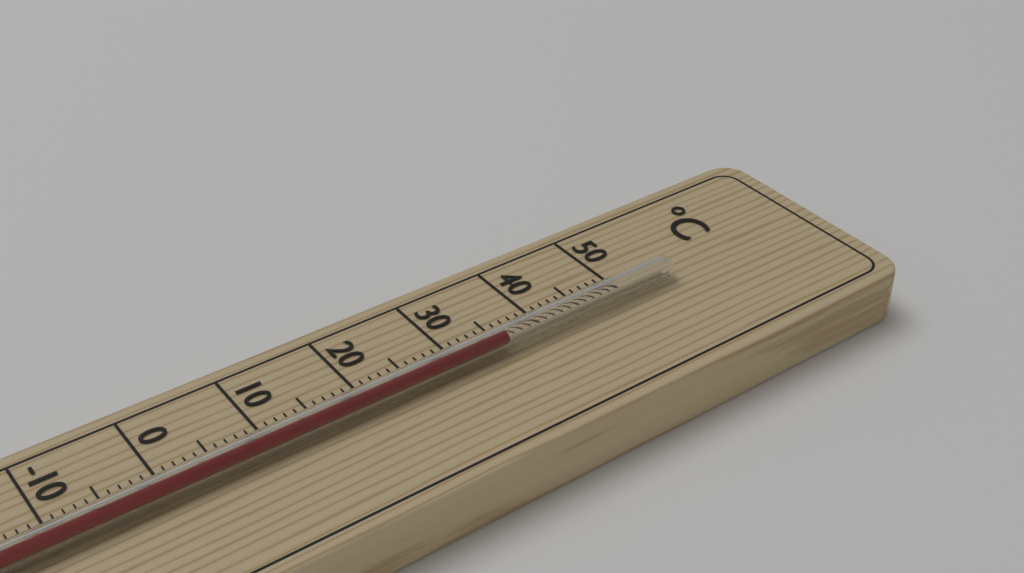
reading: 35 °C
